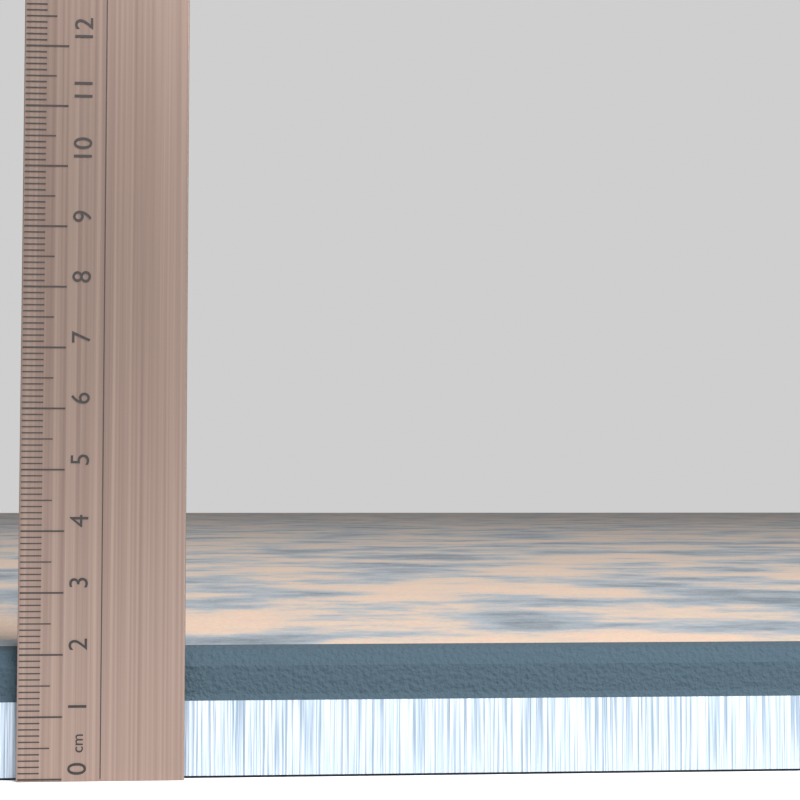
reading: 2.1 cm
